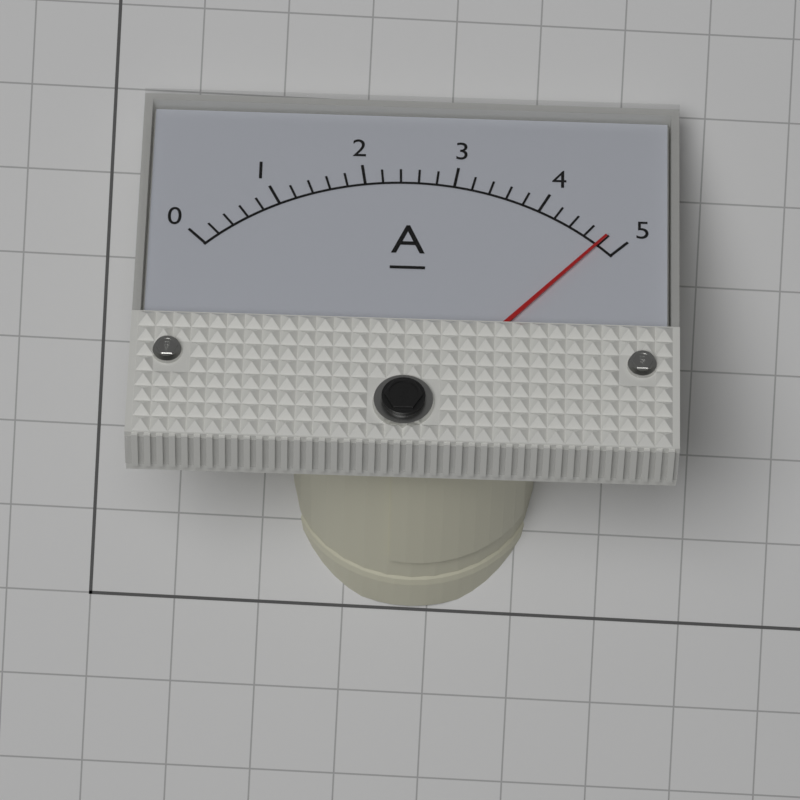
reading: 4.8 A
